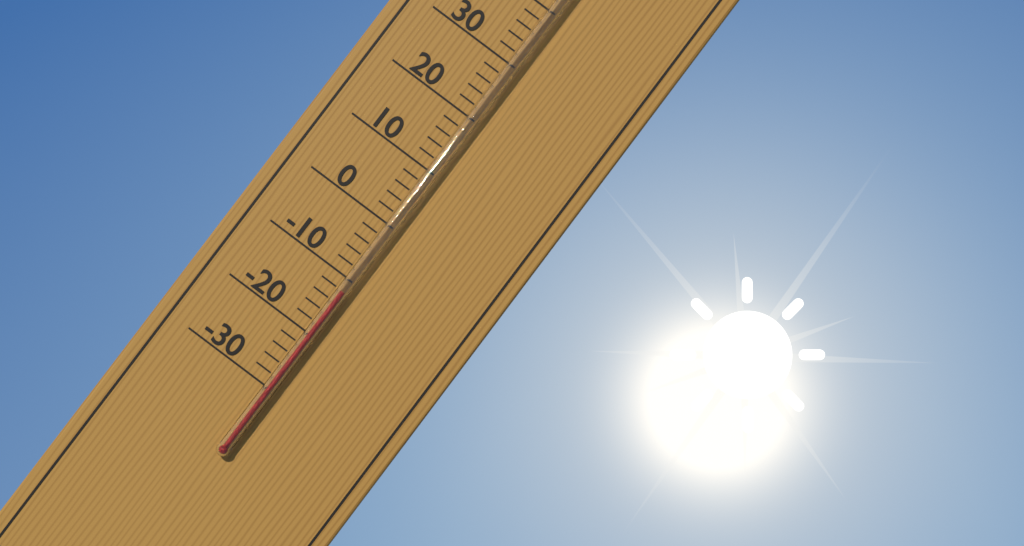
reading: -12 °C
